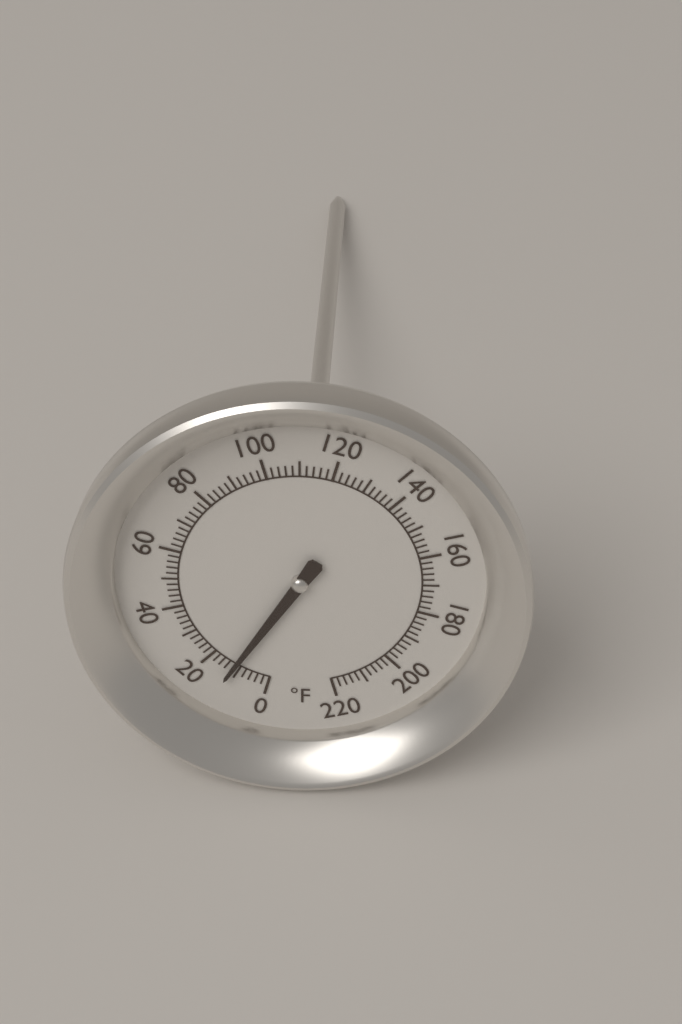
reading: 12 °F
